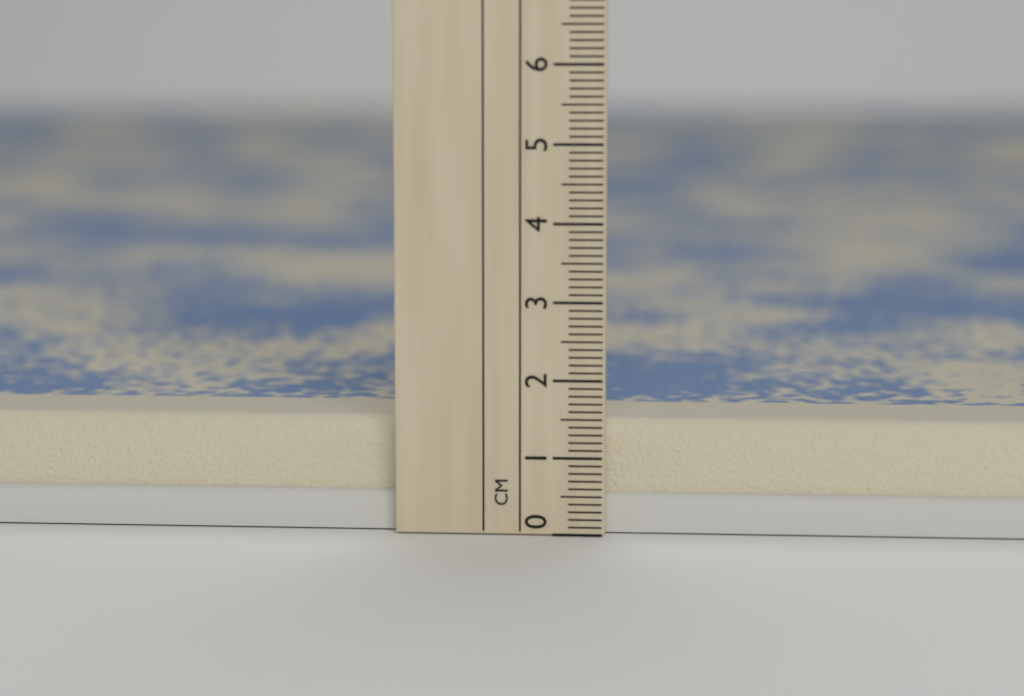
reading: 1.4 cm
